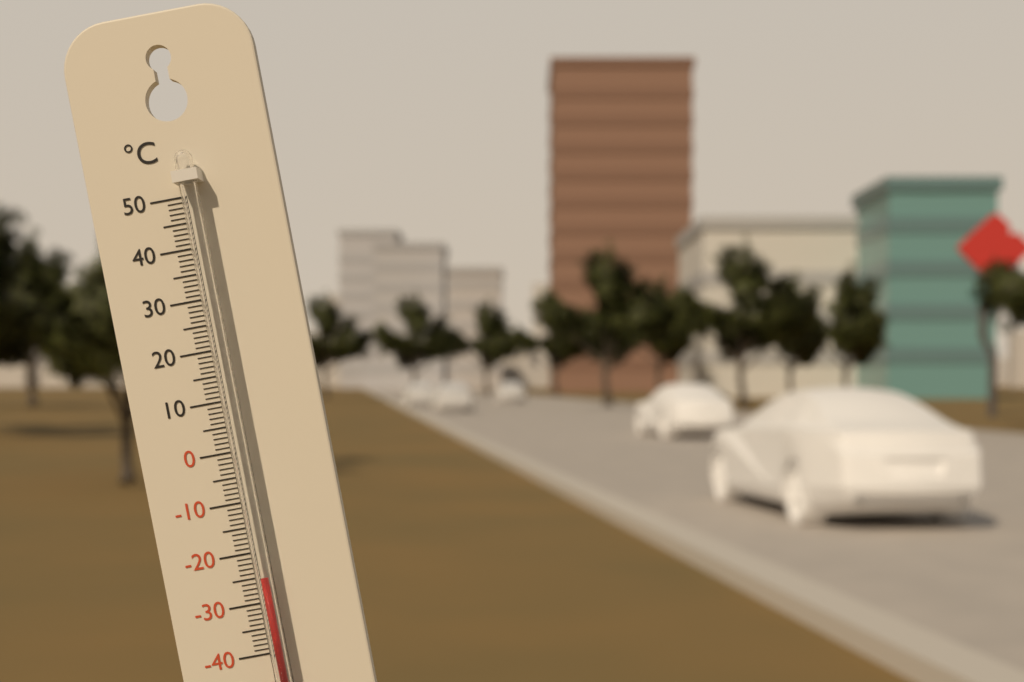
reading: -25 °C
